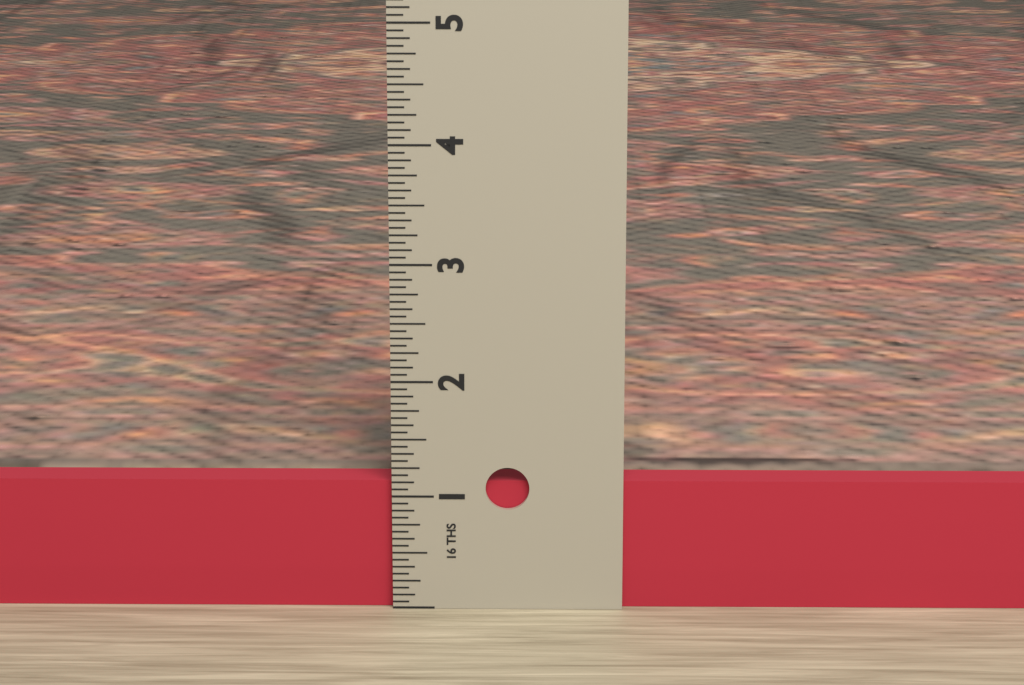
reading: 1.1250 in
